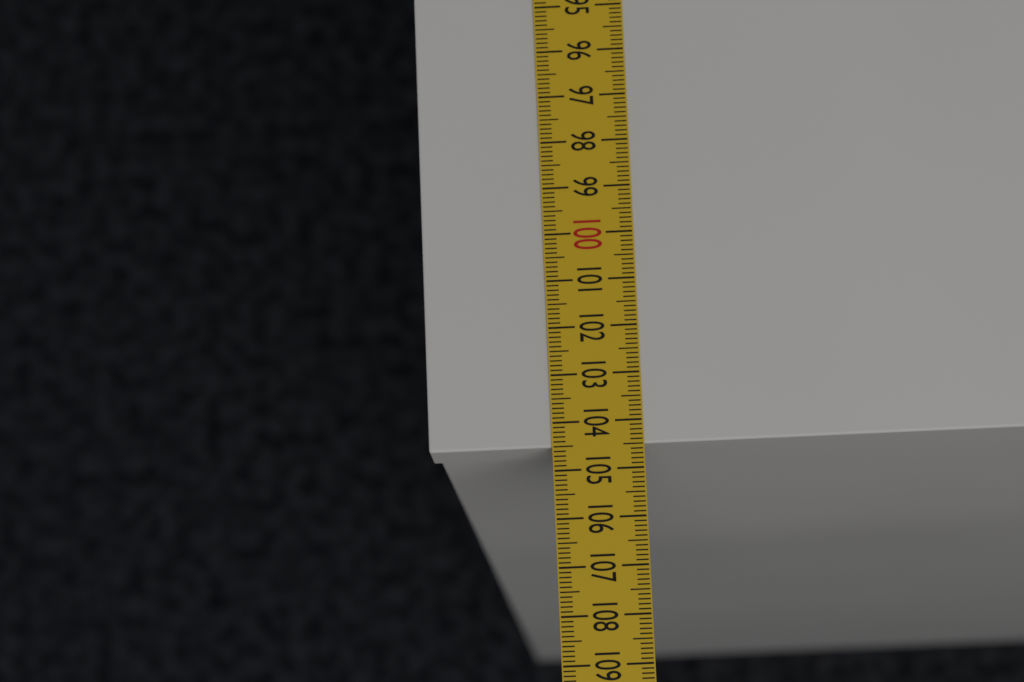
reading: 104.5 cm
